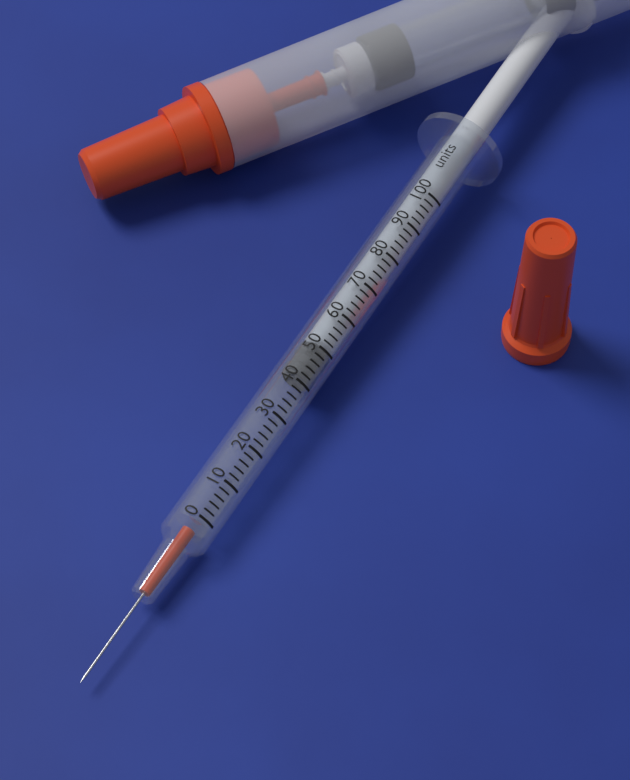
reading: 42 units
